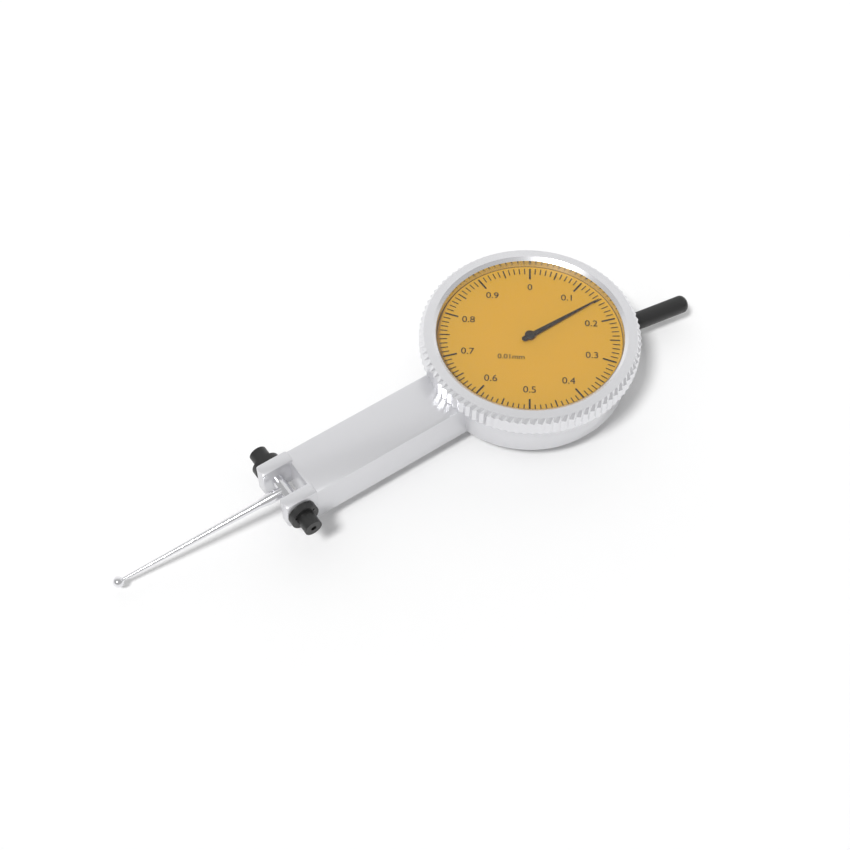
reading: 0.15 mm
